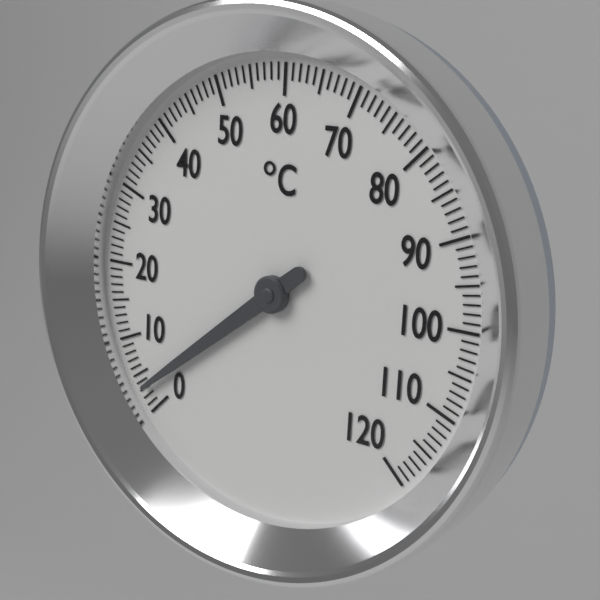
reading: 3 °C
